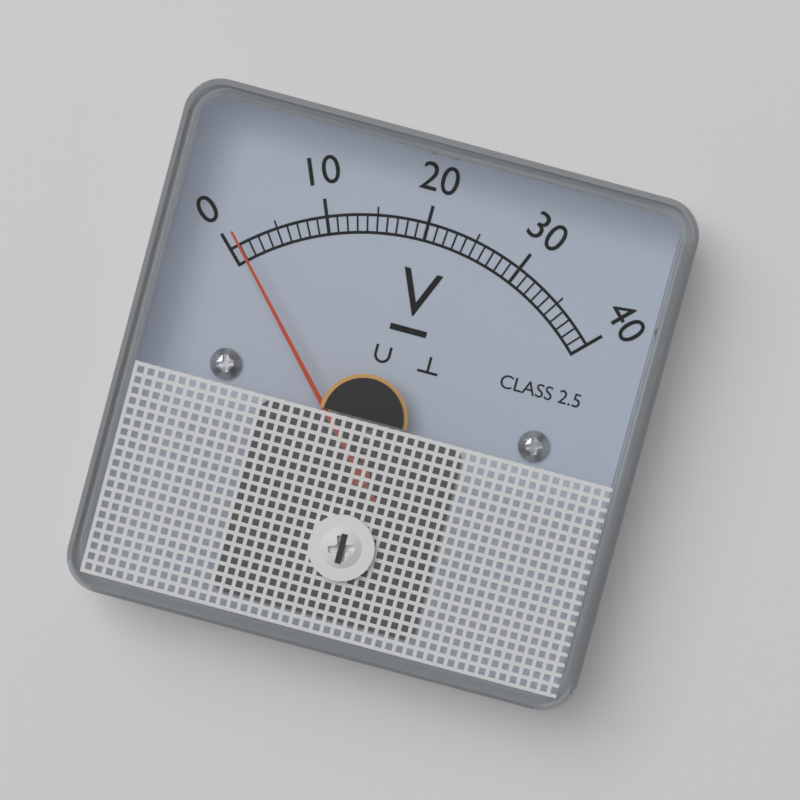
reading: 1 V
